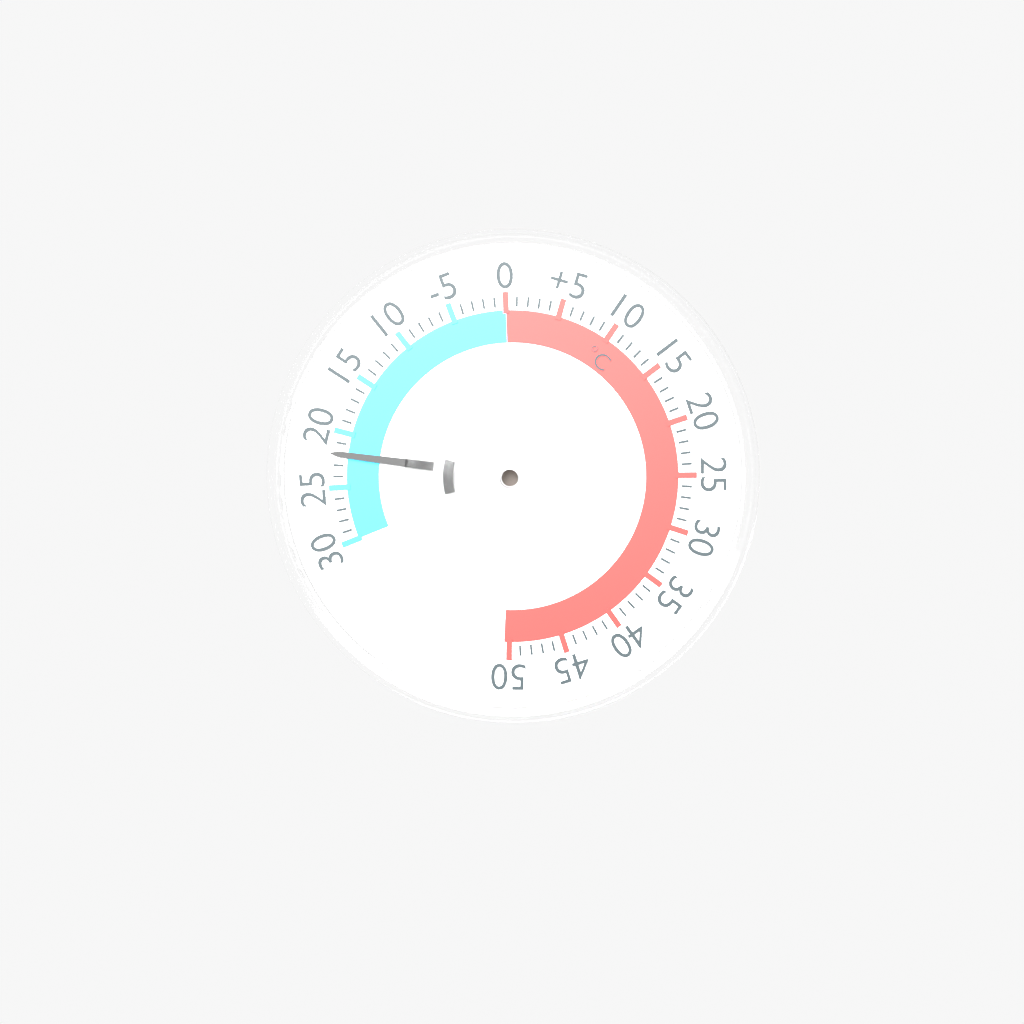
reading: -22 °C
